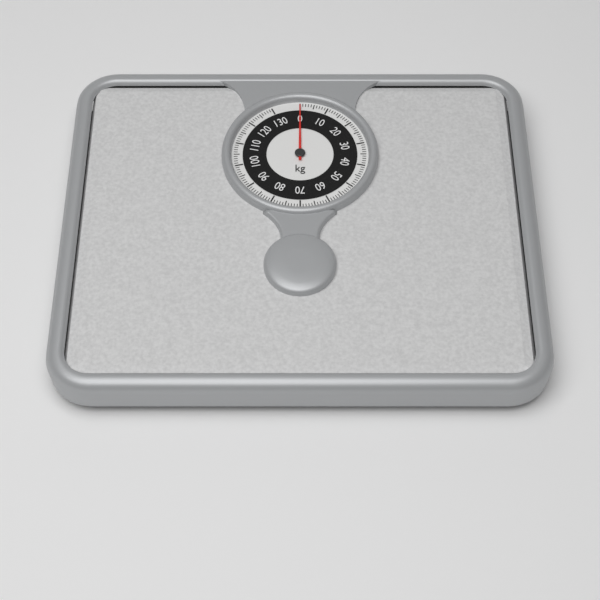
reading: 0 kg
